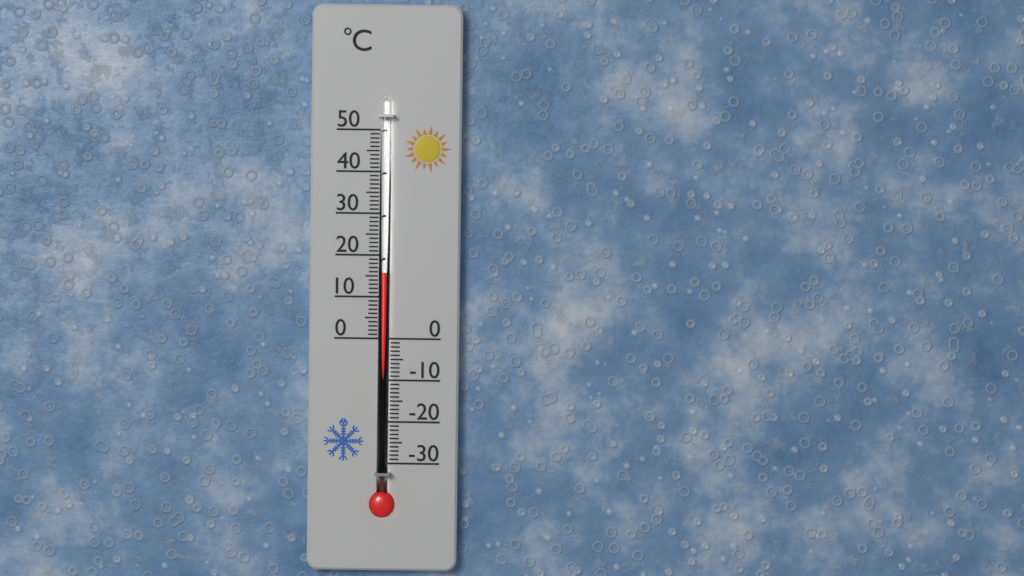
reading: 16 °C
